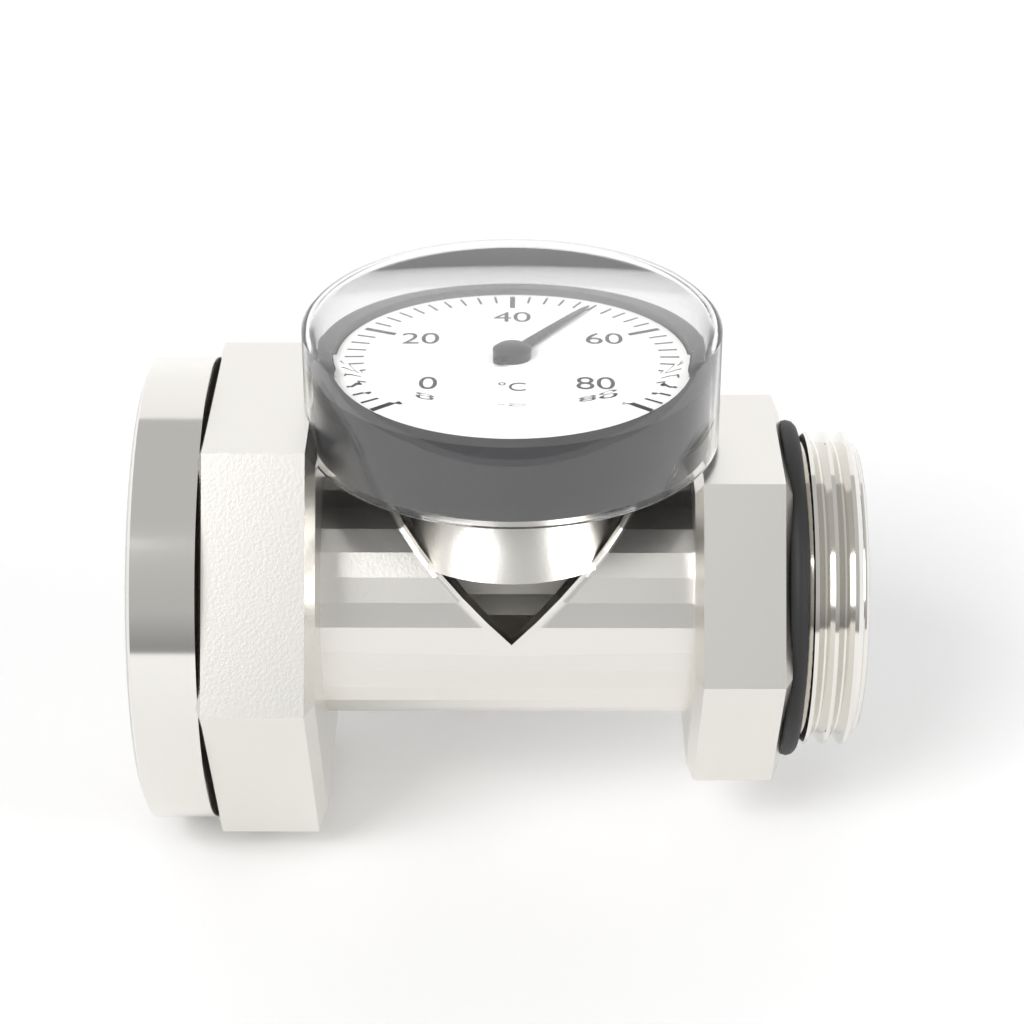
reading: 50 °C
